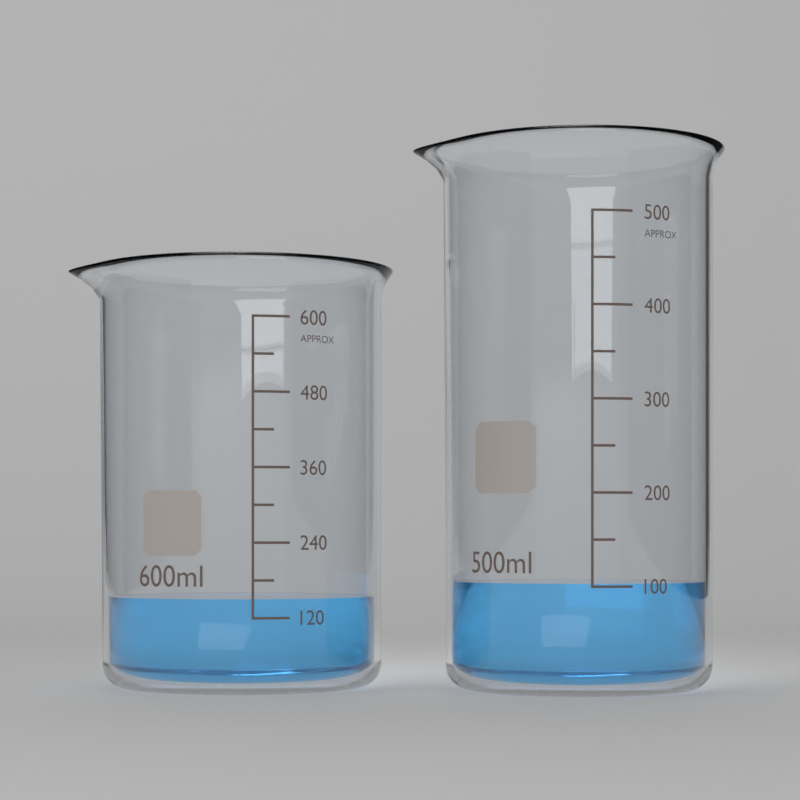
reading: 150 ml
